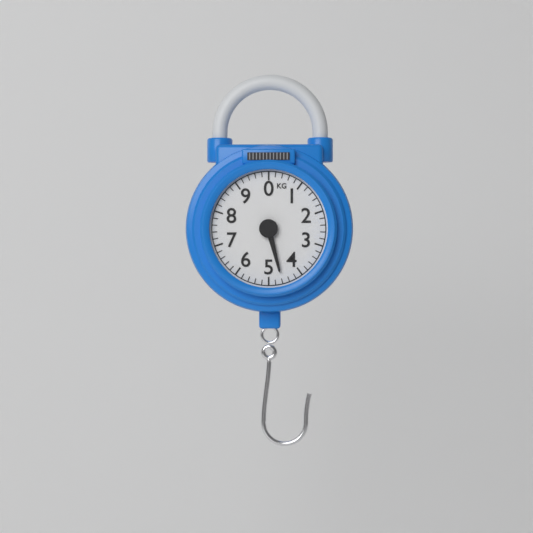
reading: 4.6 kg
